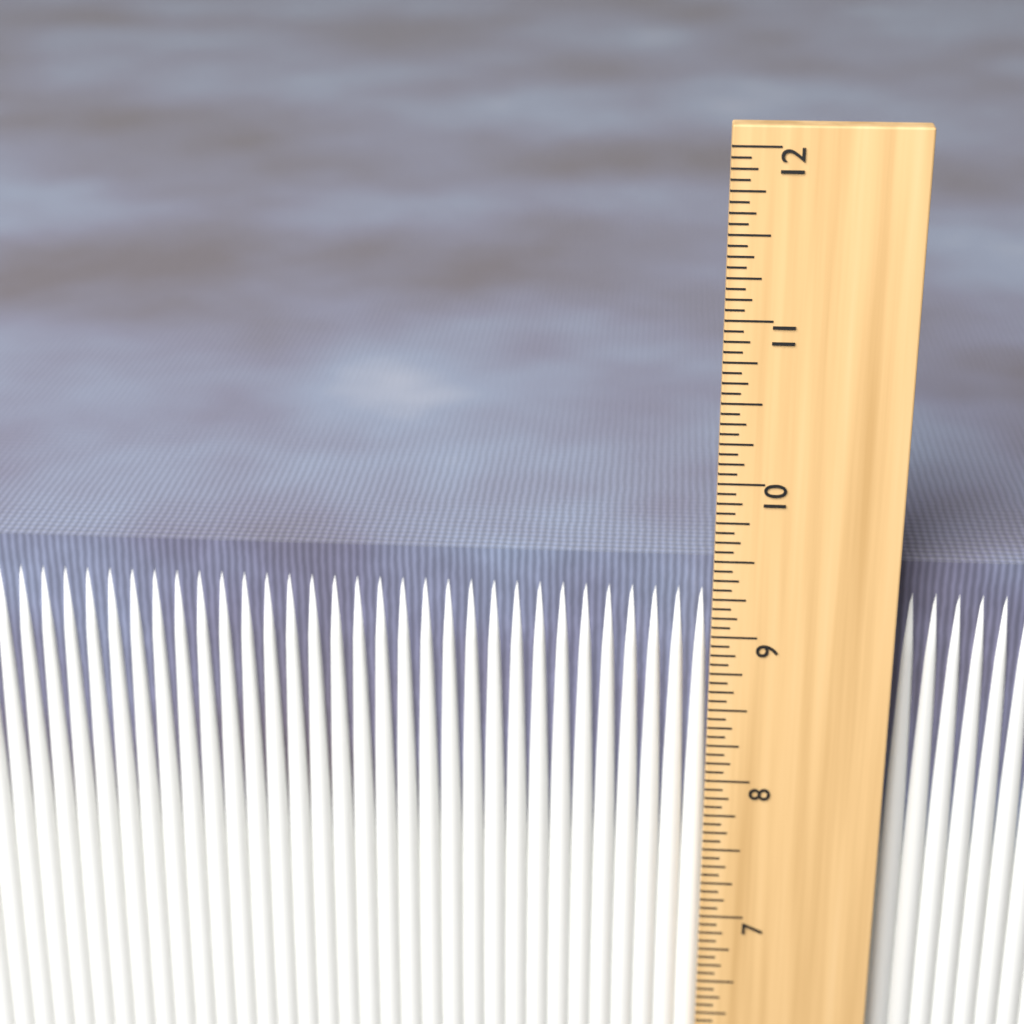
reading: 9.4375 in
